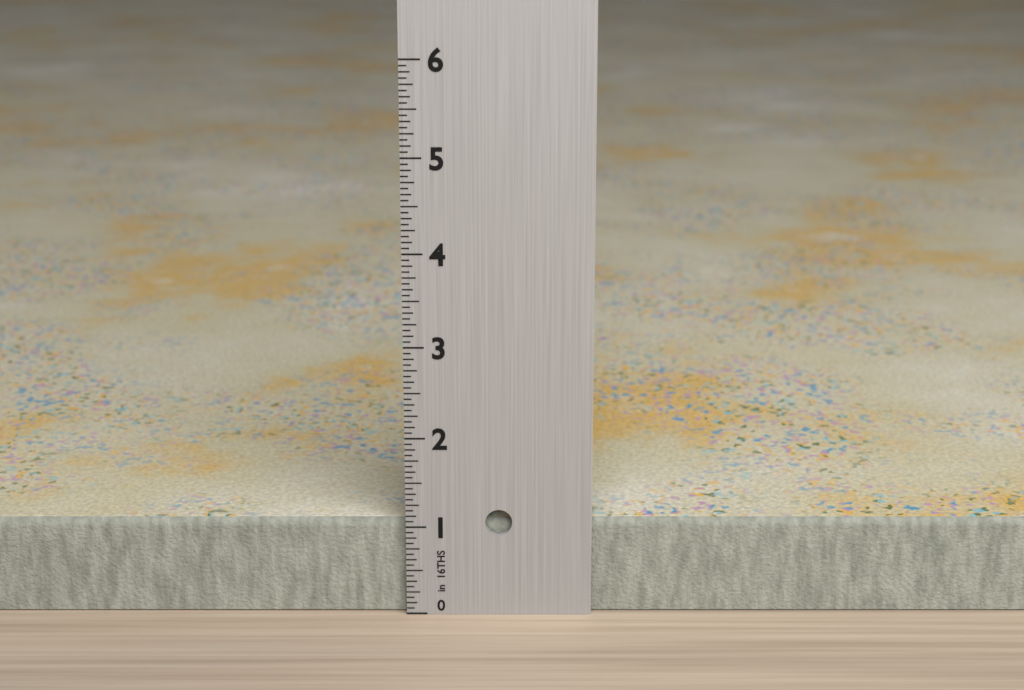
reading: 1.0625 in
